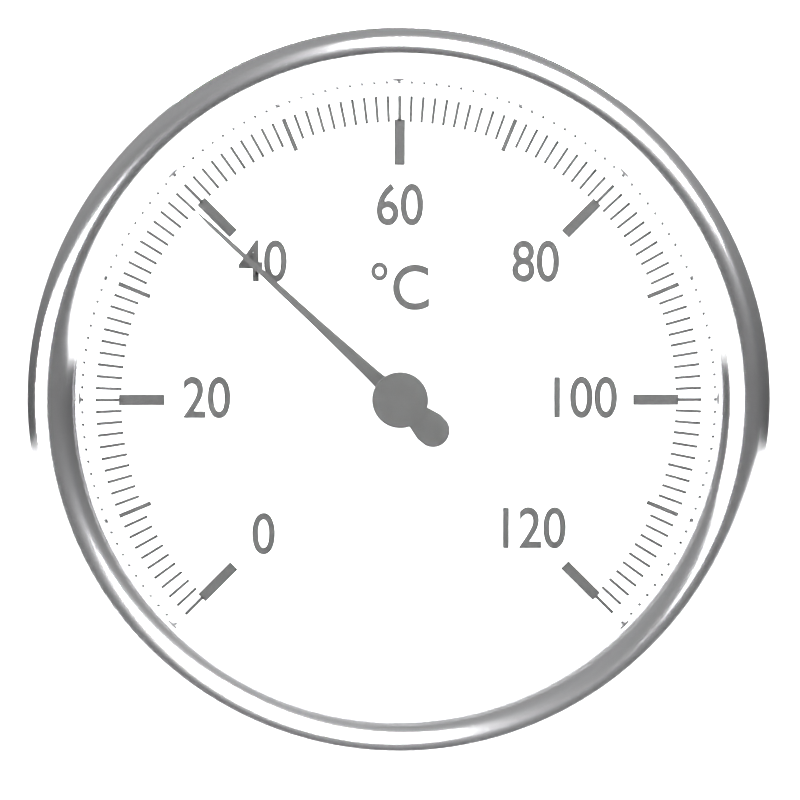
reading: 39 °C
